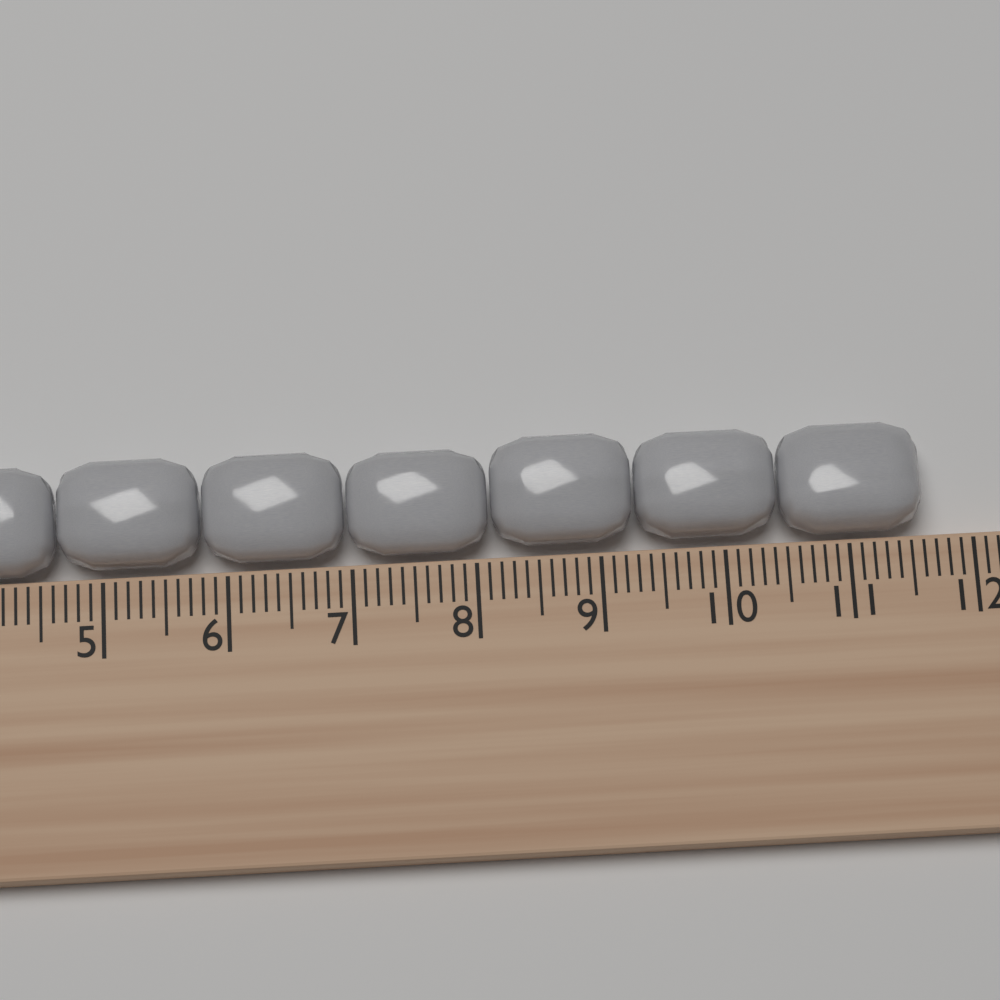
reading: 11.6 cm
